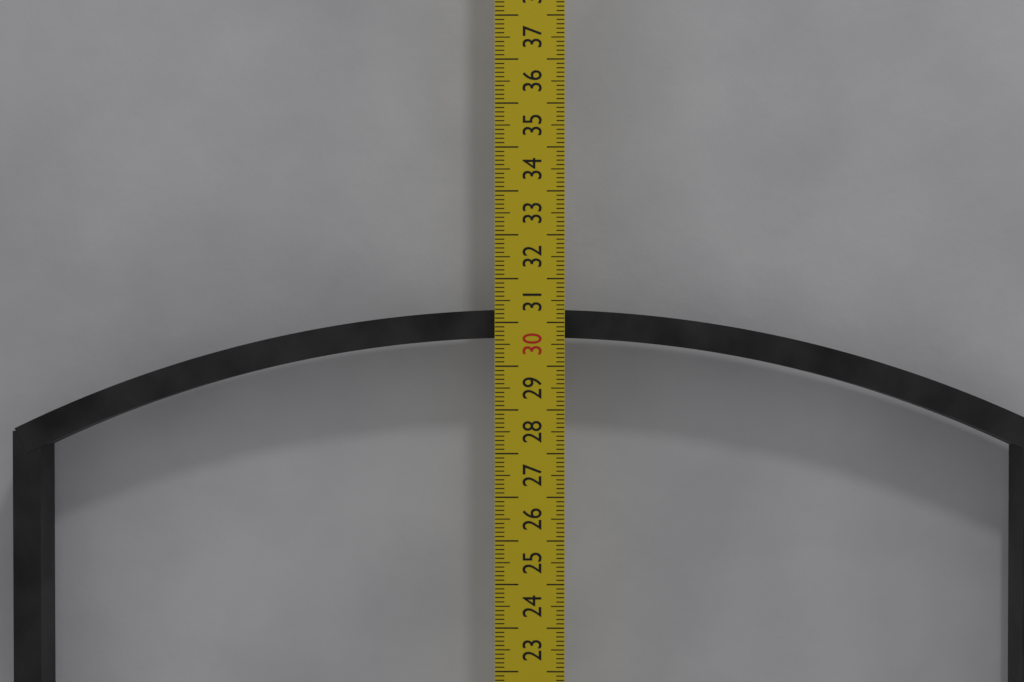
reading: 30.3 cm
